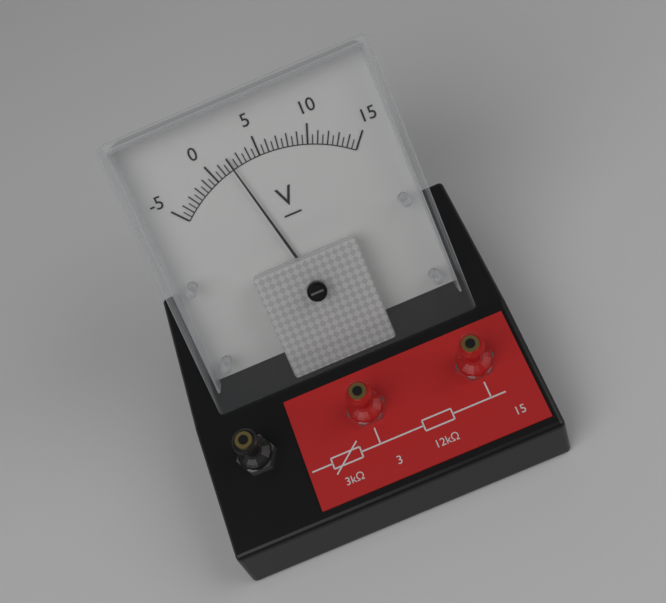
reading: 2.0 V
